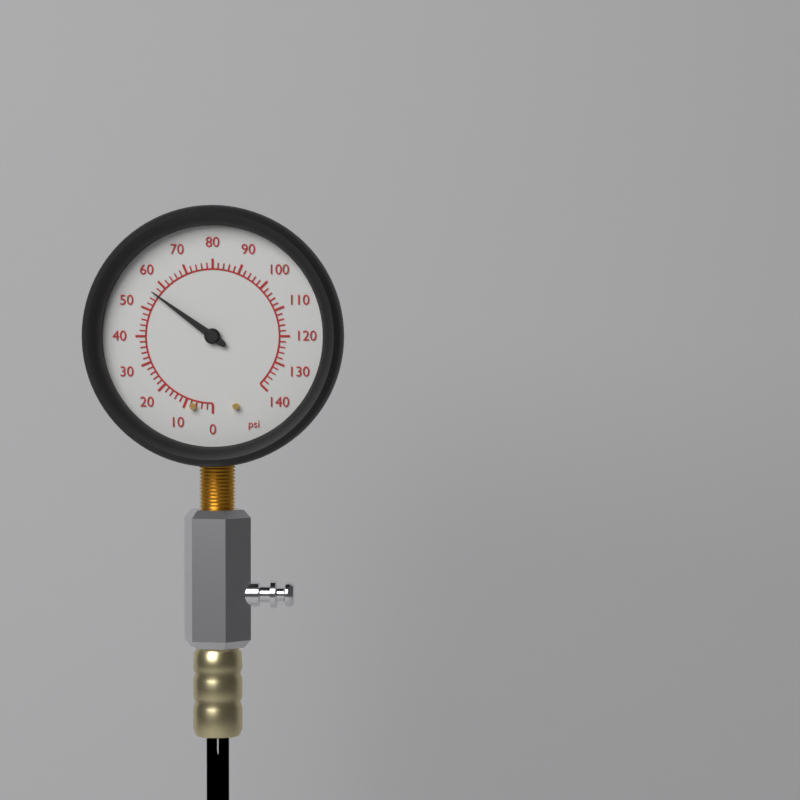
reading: 56 psi
